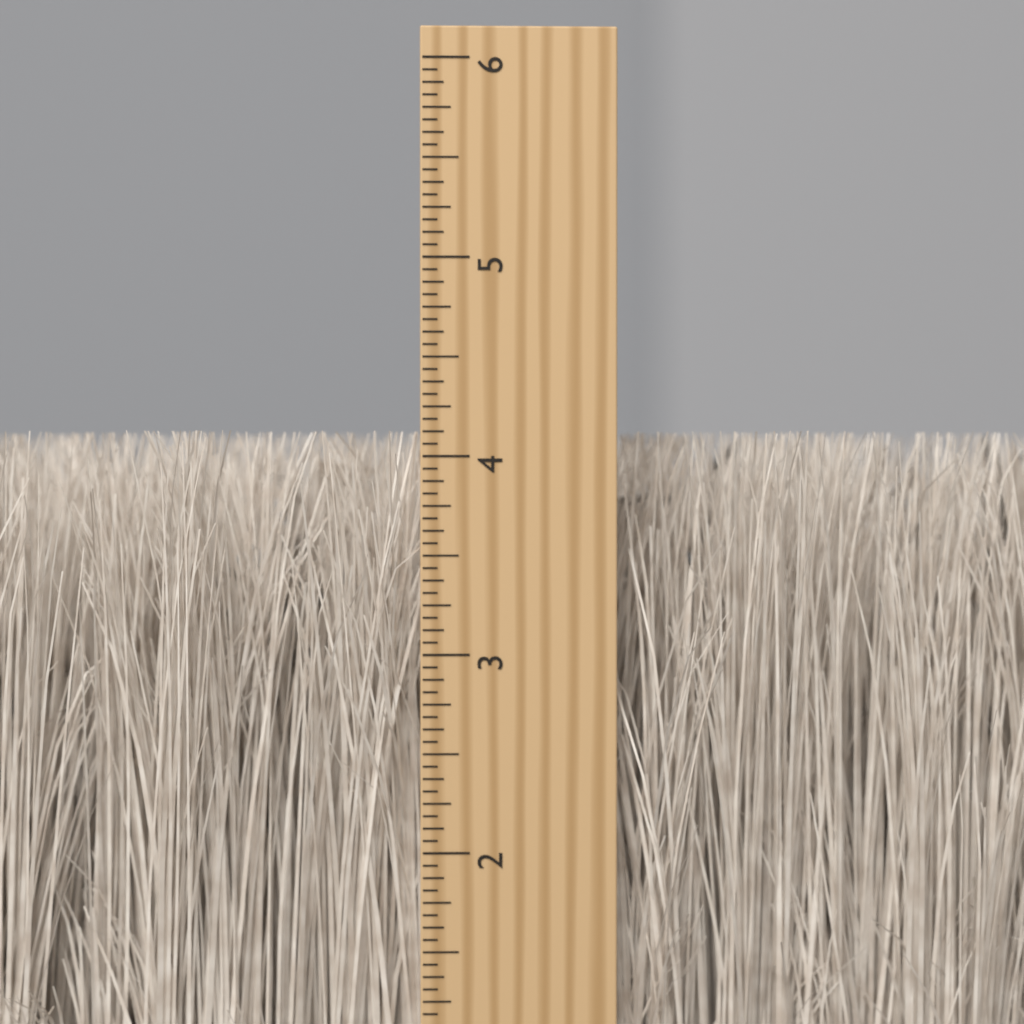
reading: 4.1250 inch
